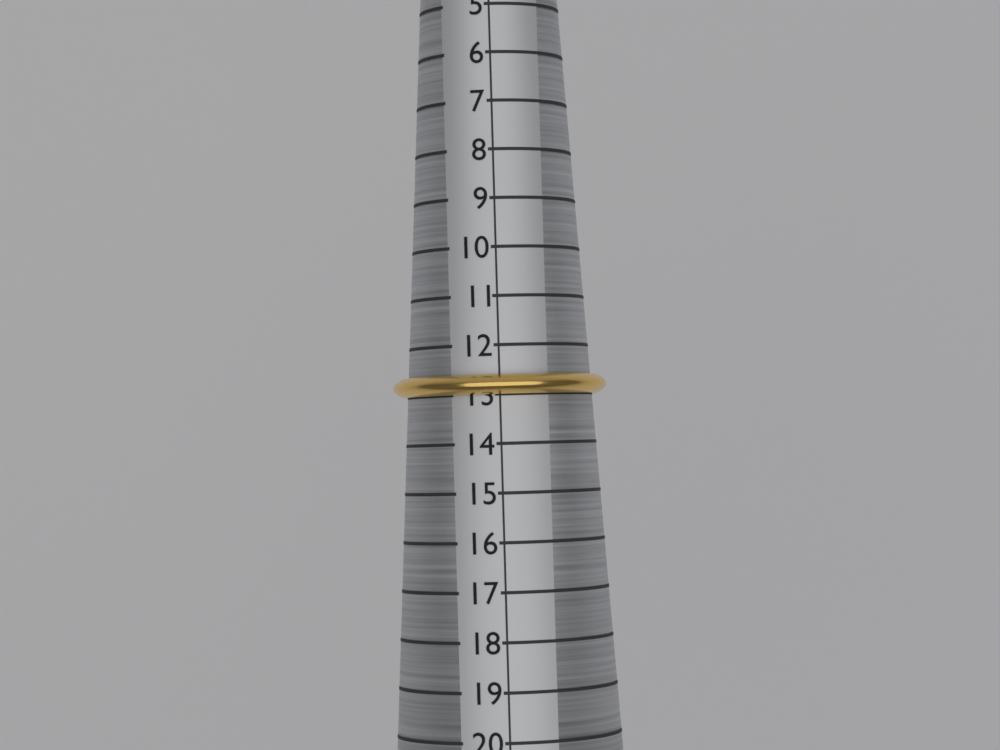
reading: 13 (no unit)
